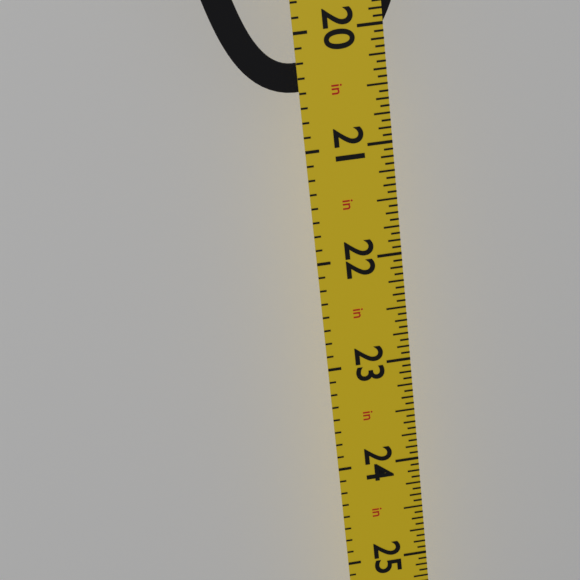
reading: 20.5000 in
